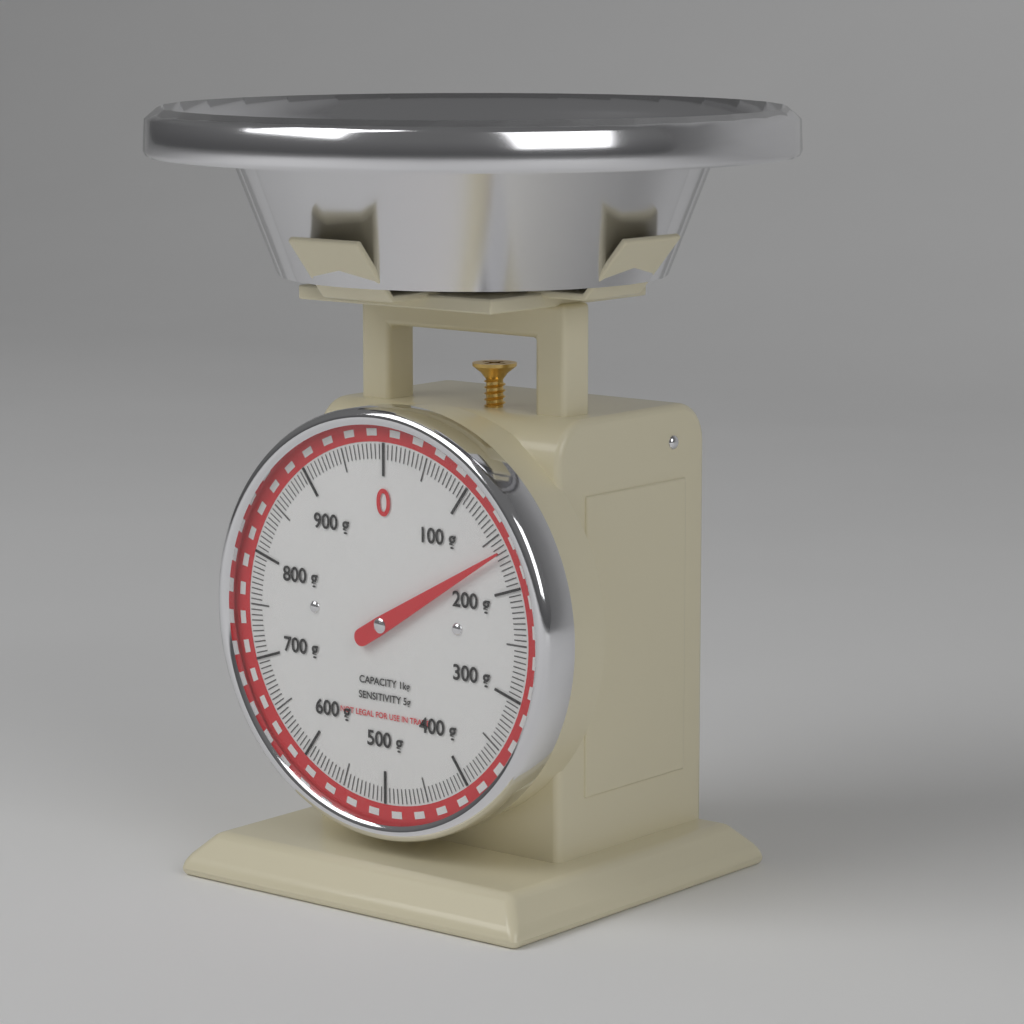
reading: 165 g
